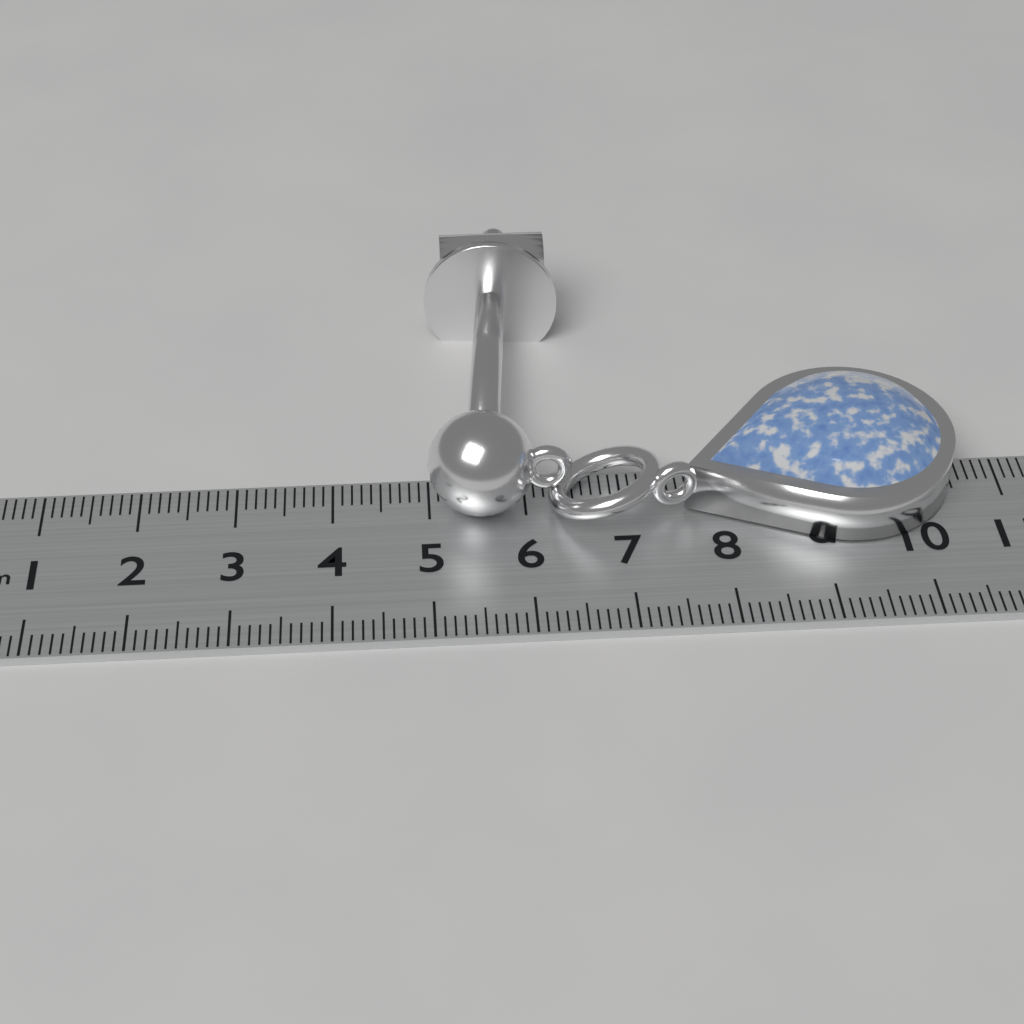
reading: 10.5 cm
